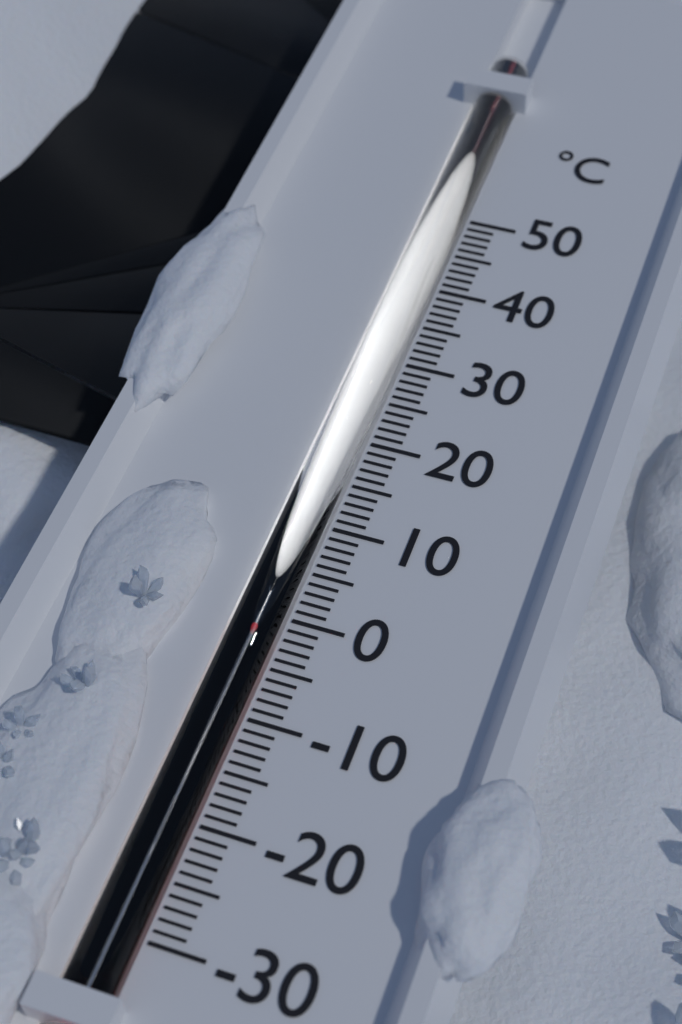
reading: -1 °C
